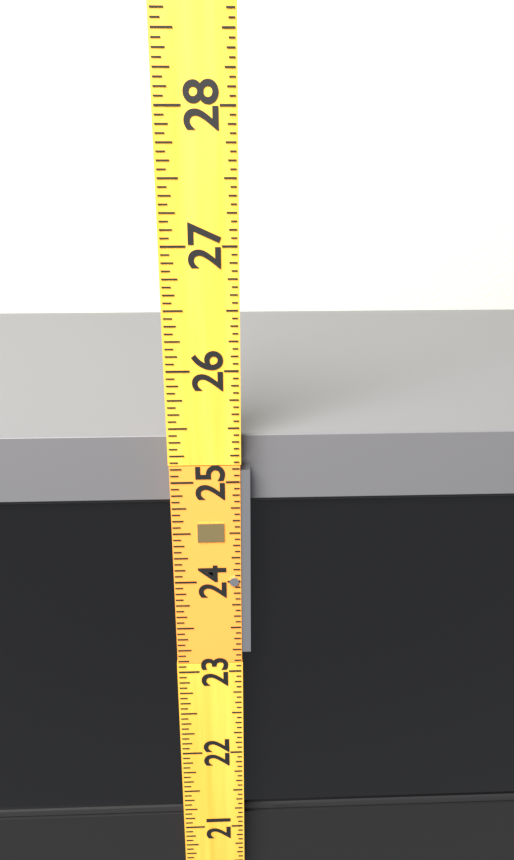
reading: 25.3750 (no unit)
